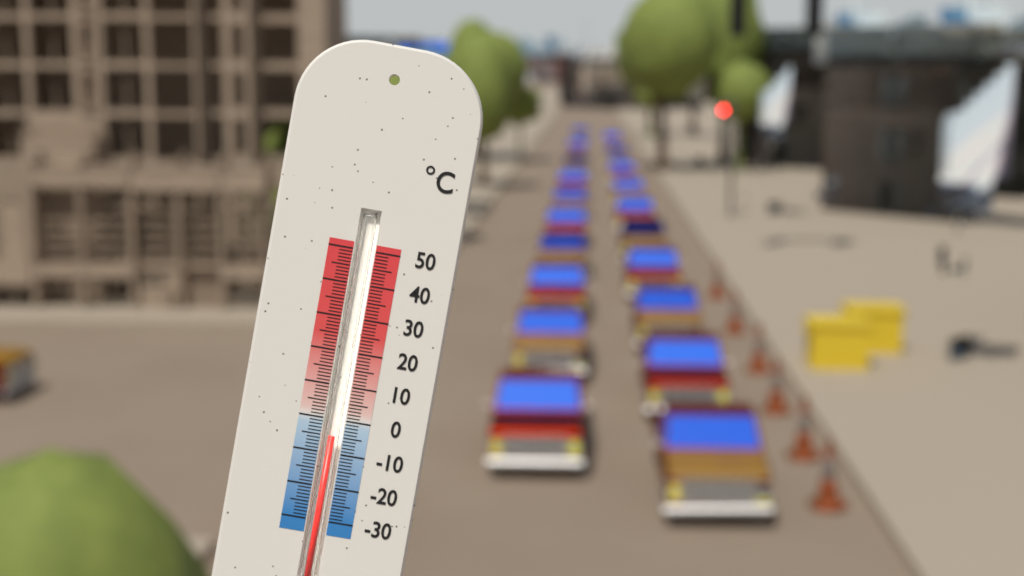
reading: -5 °C
